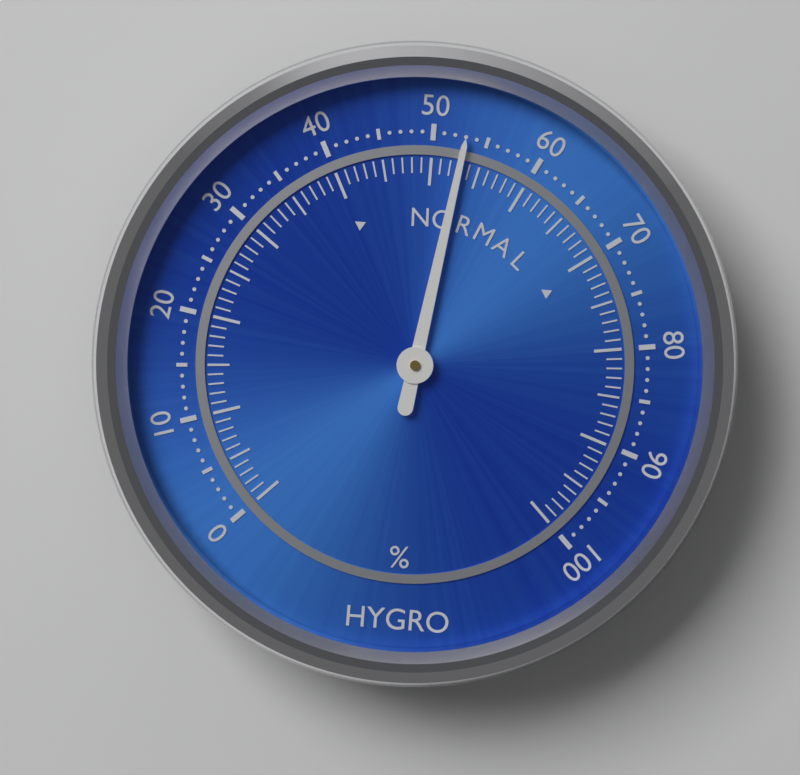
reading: 53 %
